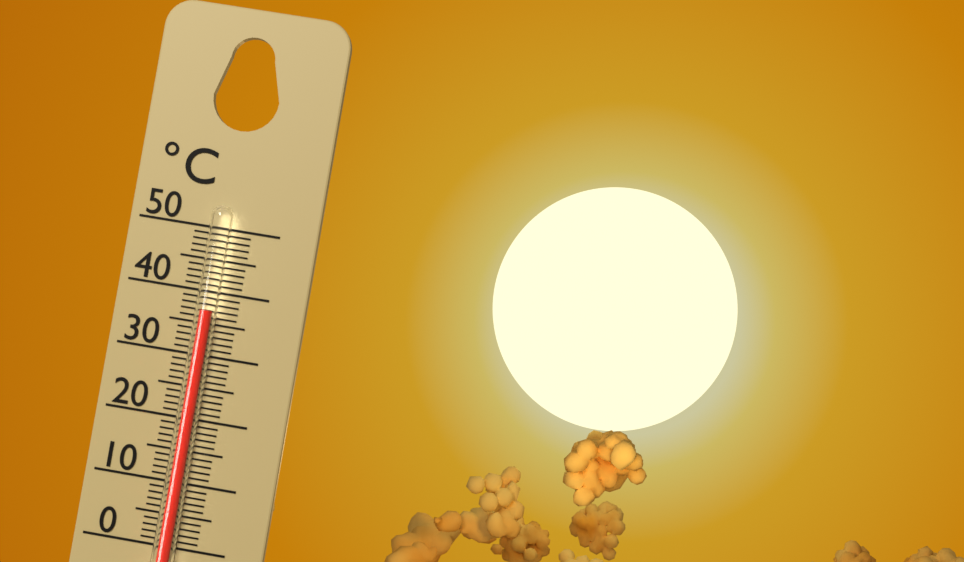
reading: 37 °C
